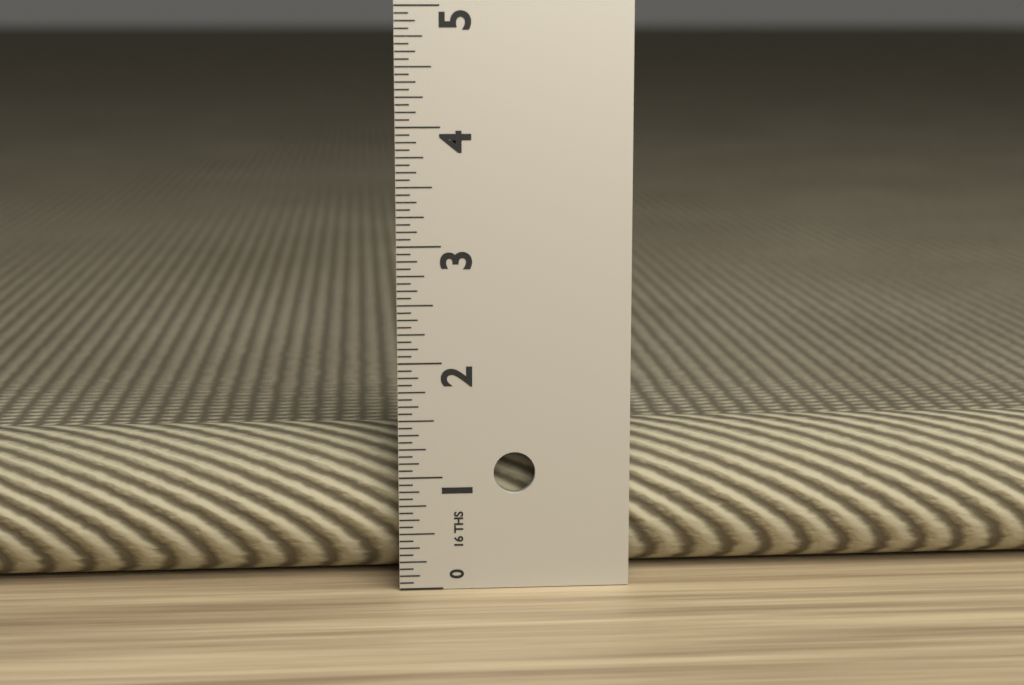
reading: 1.3125 in
